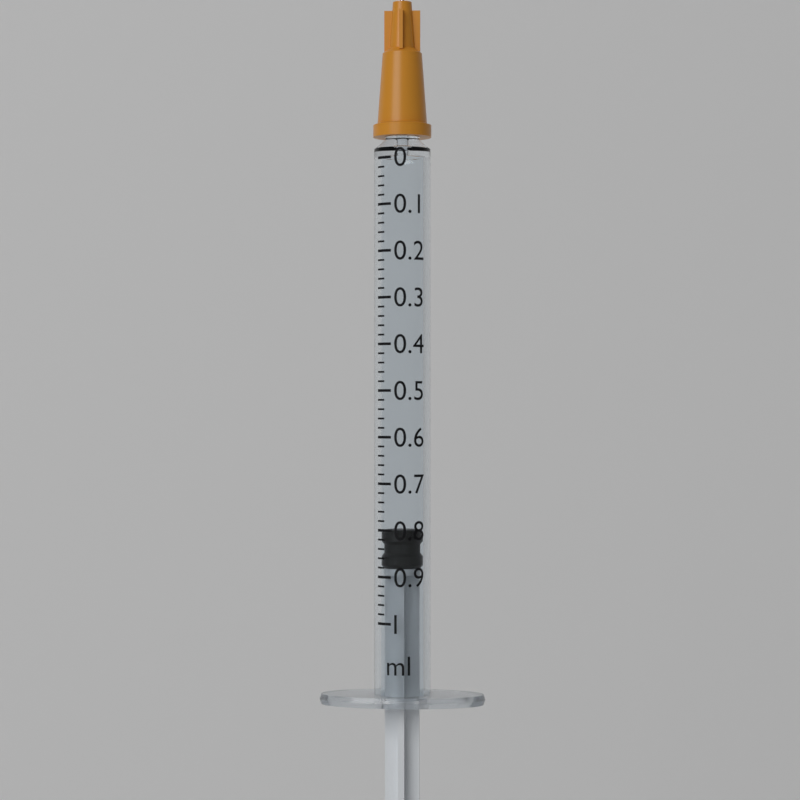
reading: 0.80 ml
